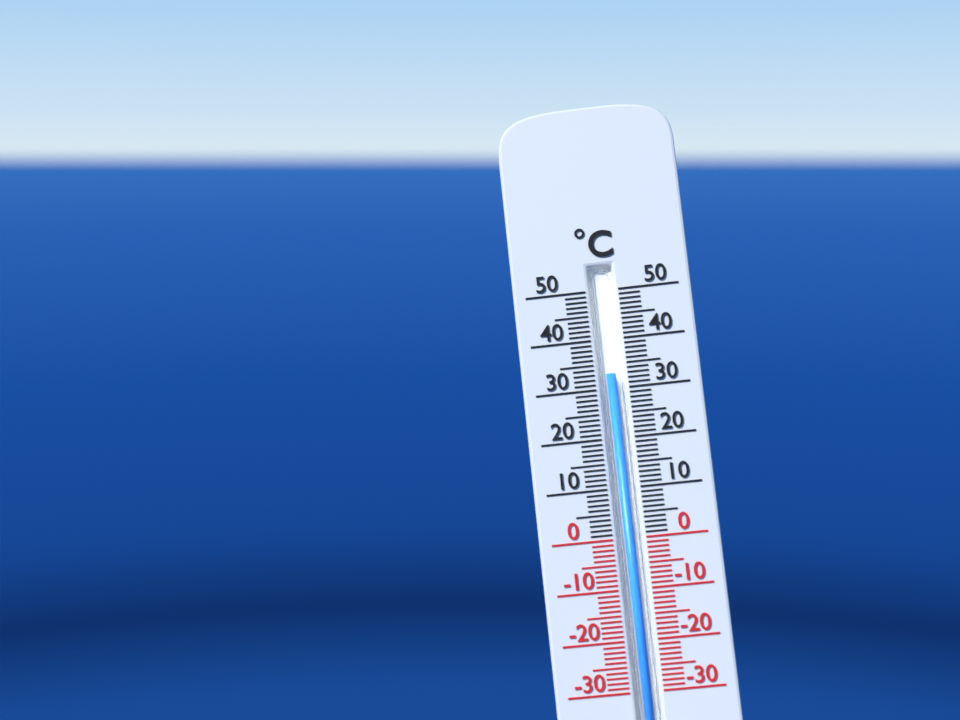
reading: 33 °C
